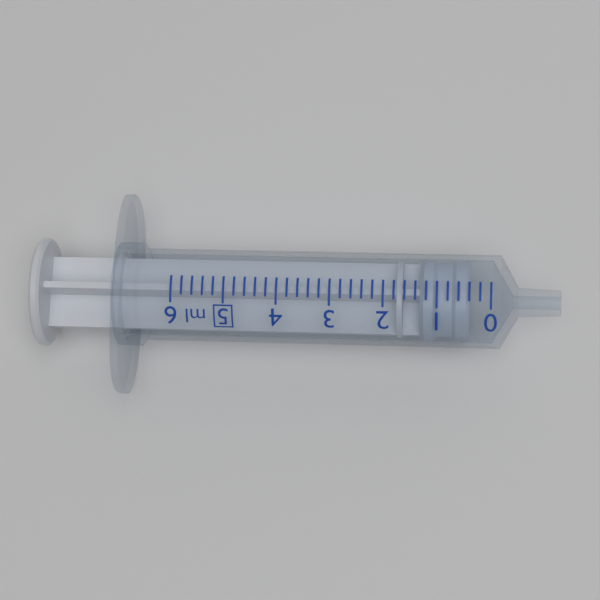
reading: 0.4 ml
